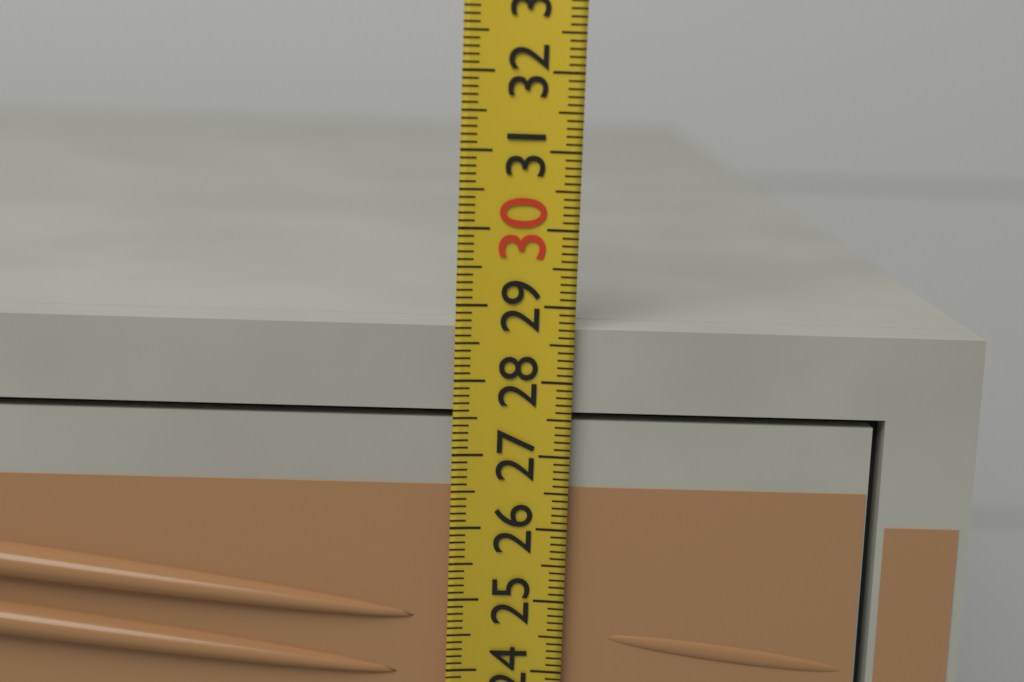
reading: 28.7 (no unit)
